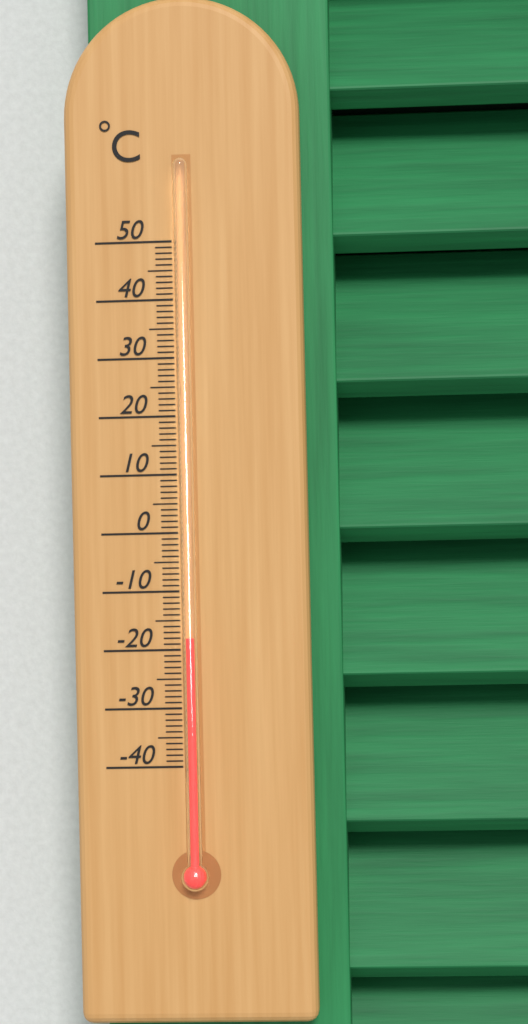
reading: -18 °C
